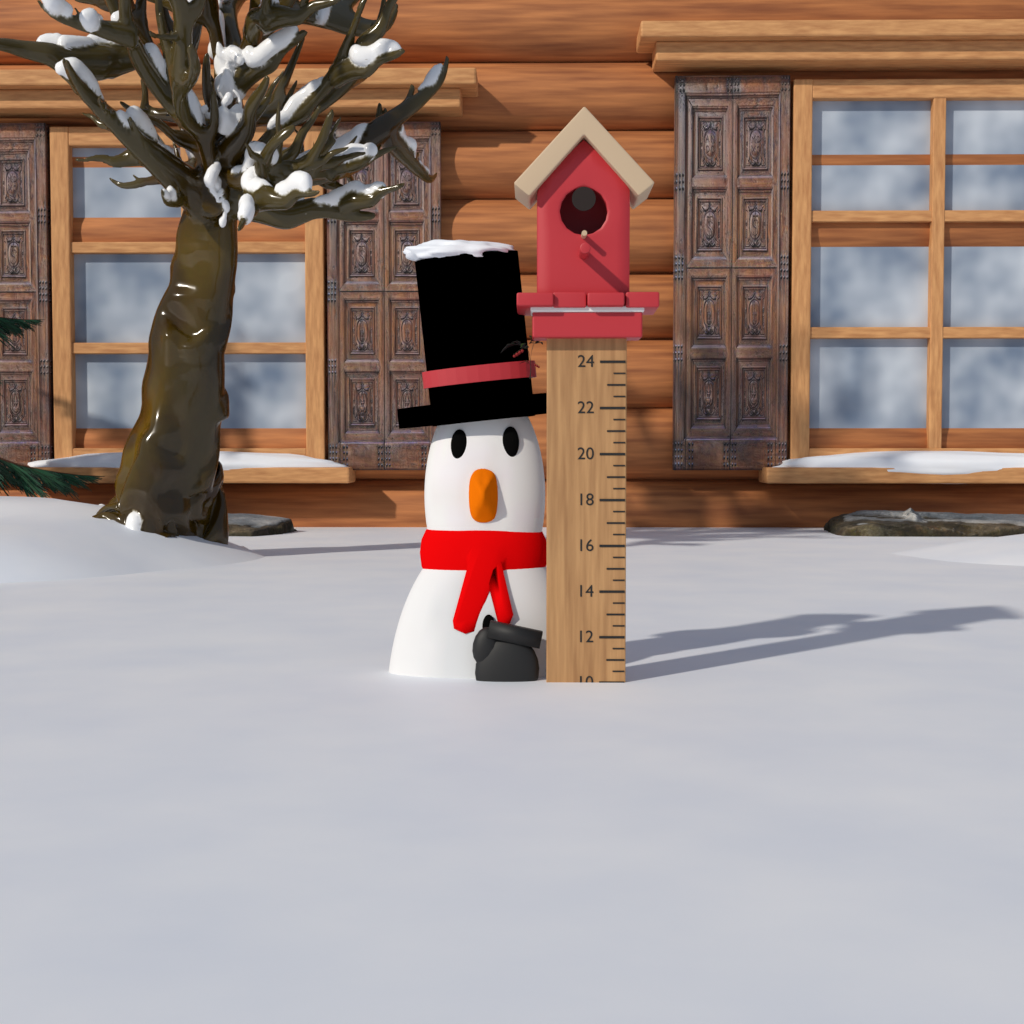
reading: 10.0 (no unit)
